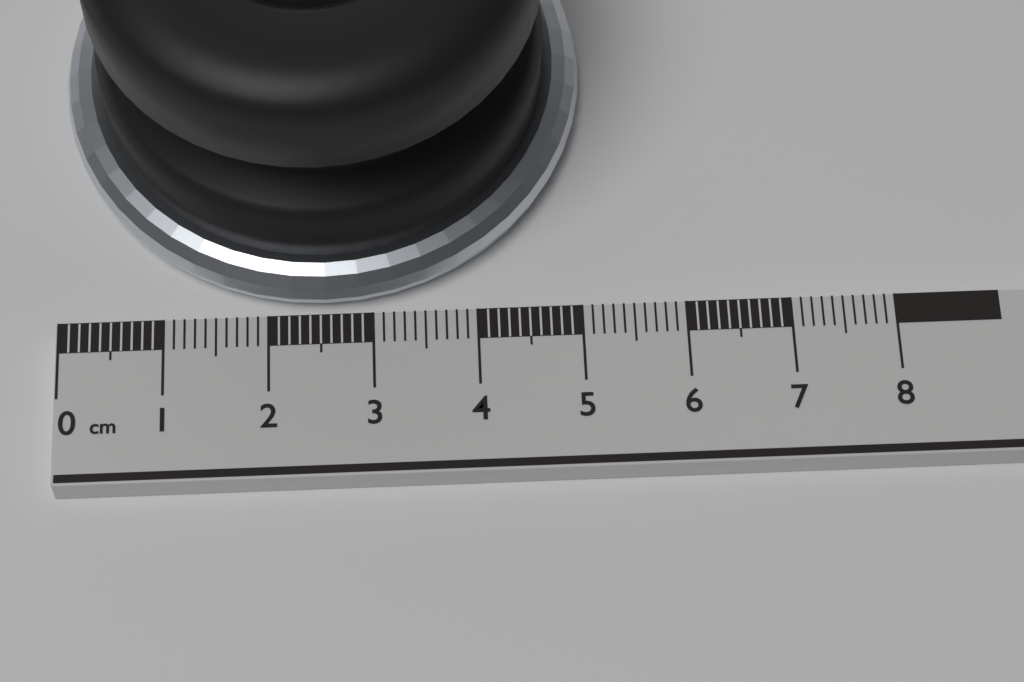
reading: 5.1 cm
